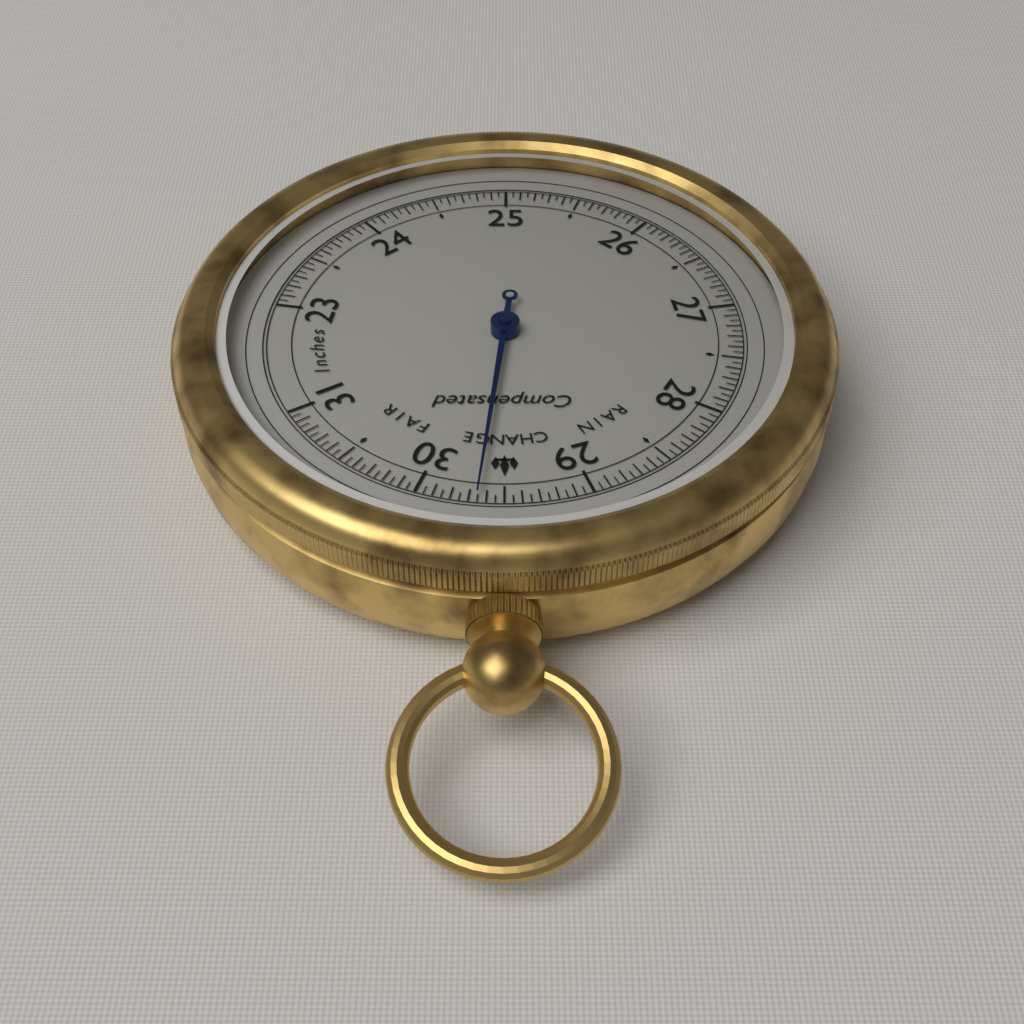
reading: 29.65 inHg
